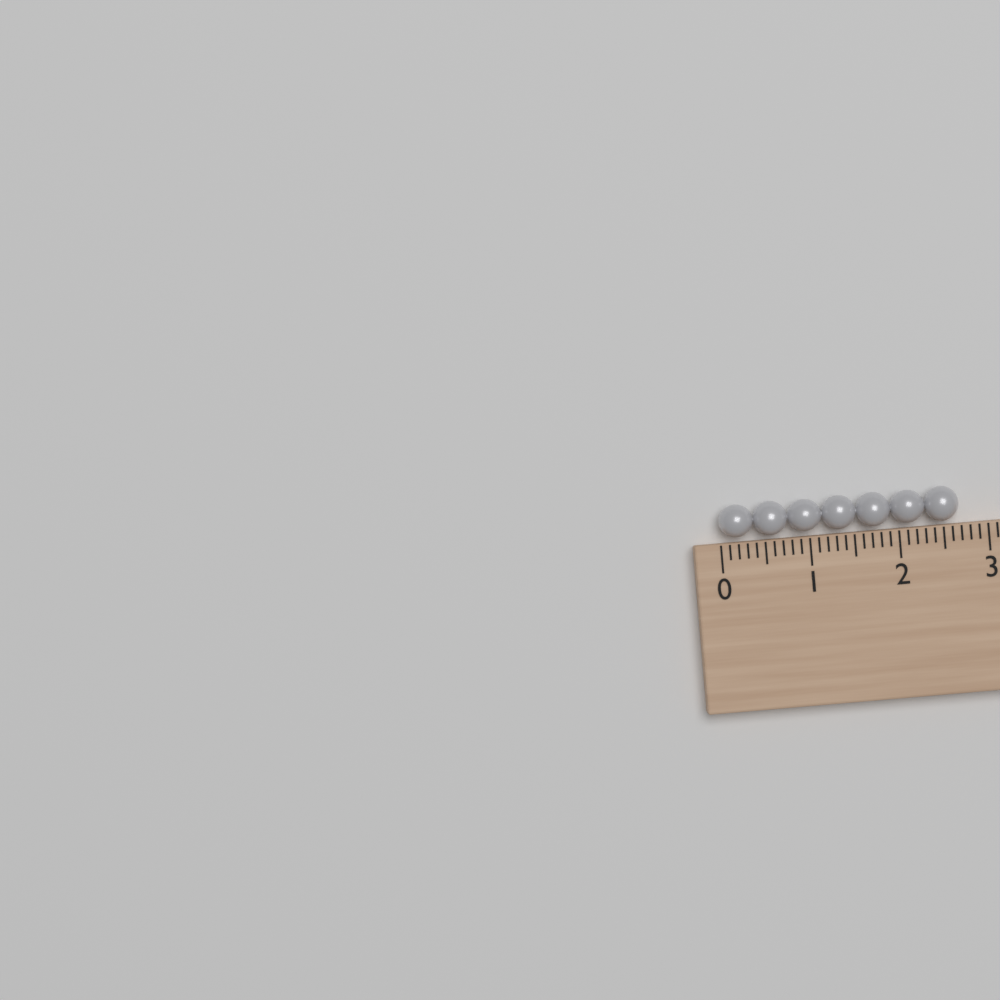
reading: 2.7 (no unit)
